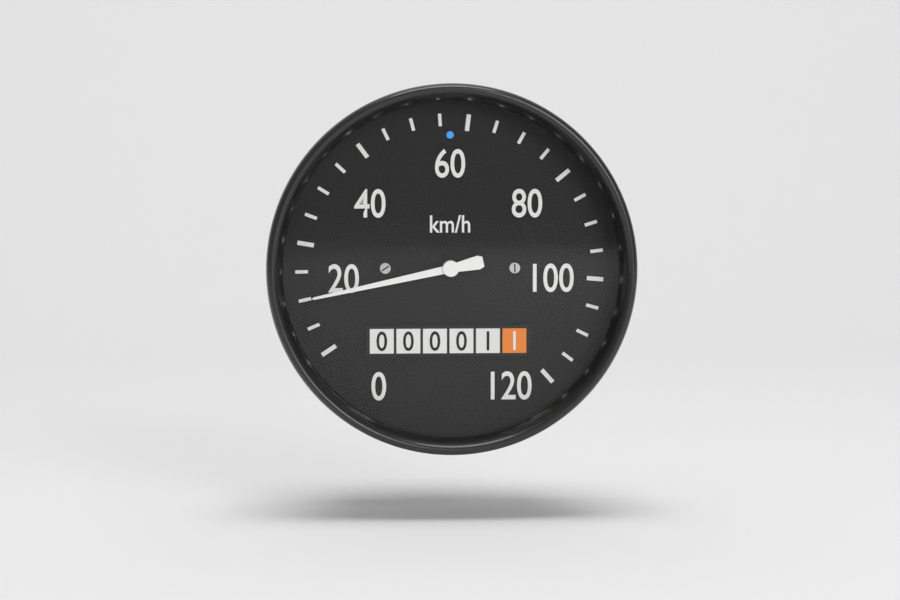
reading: 10 km/h
